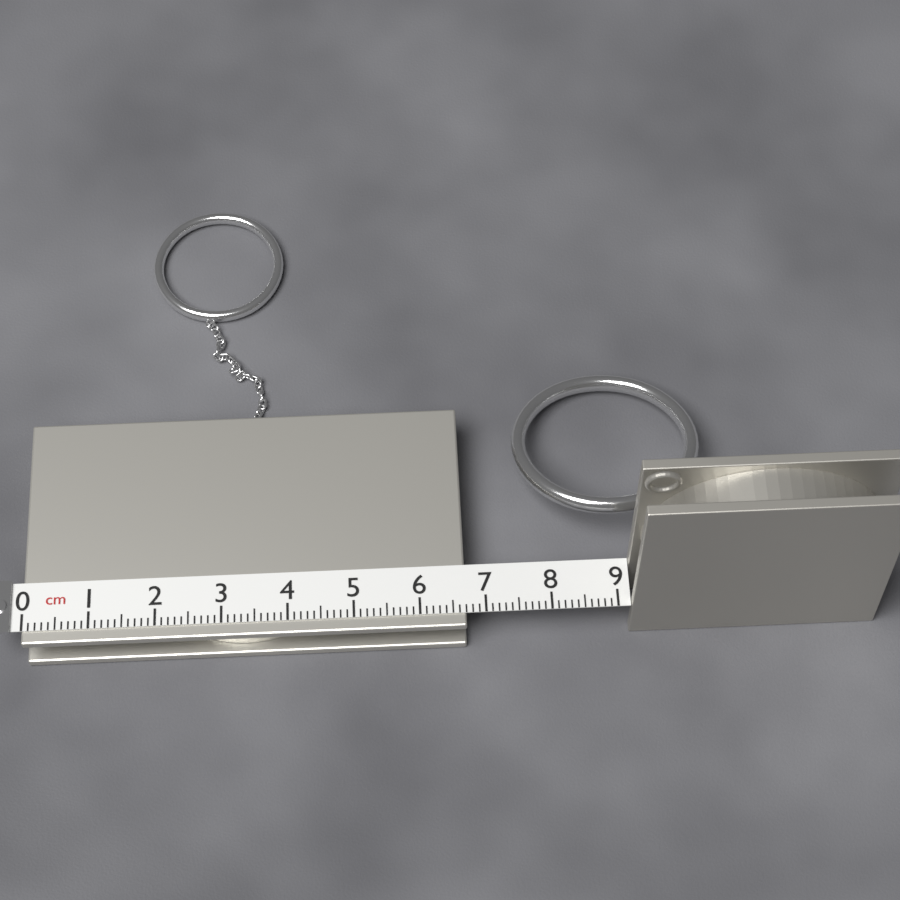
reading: 6.7 cm
